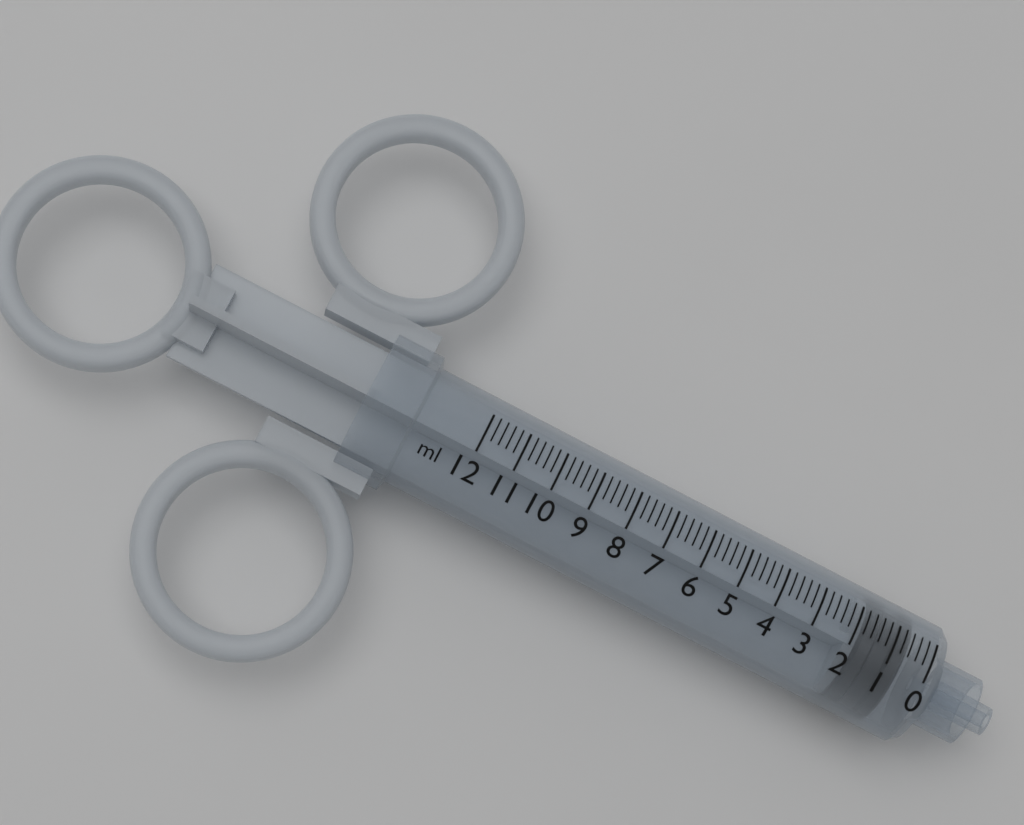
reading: 0.6 ml
